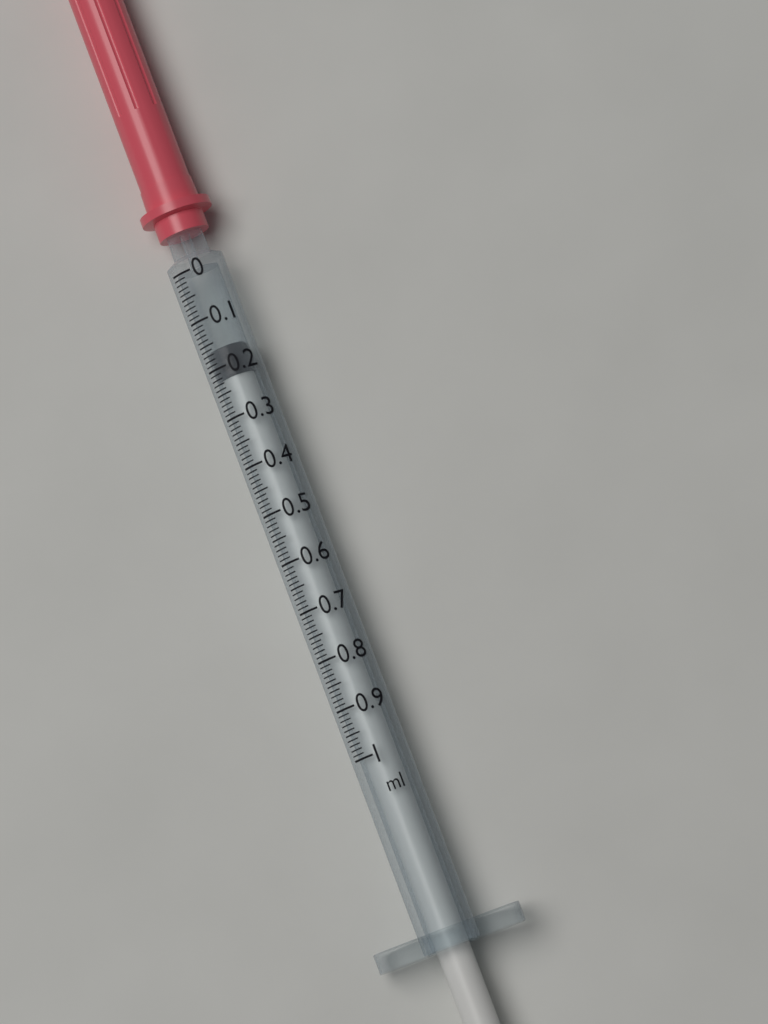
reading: 0.16 ml
